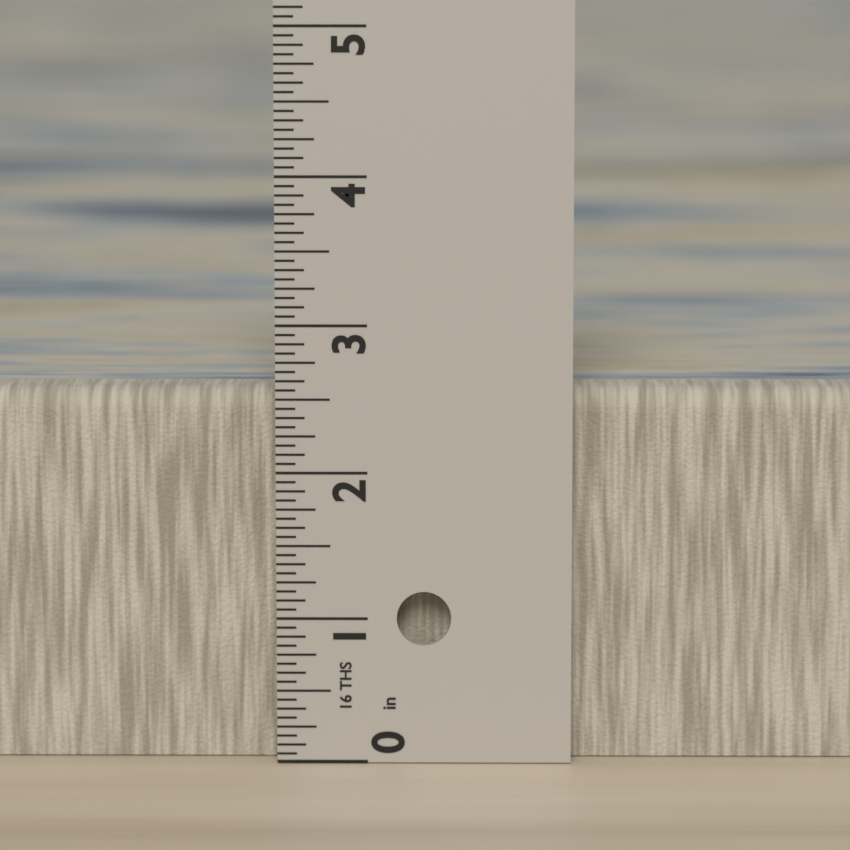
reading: 2.5625 in
